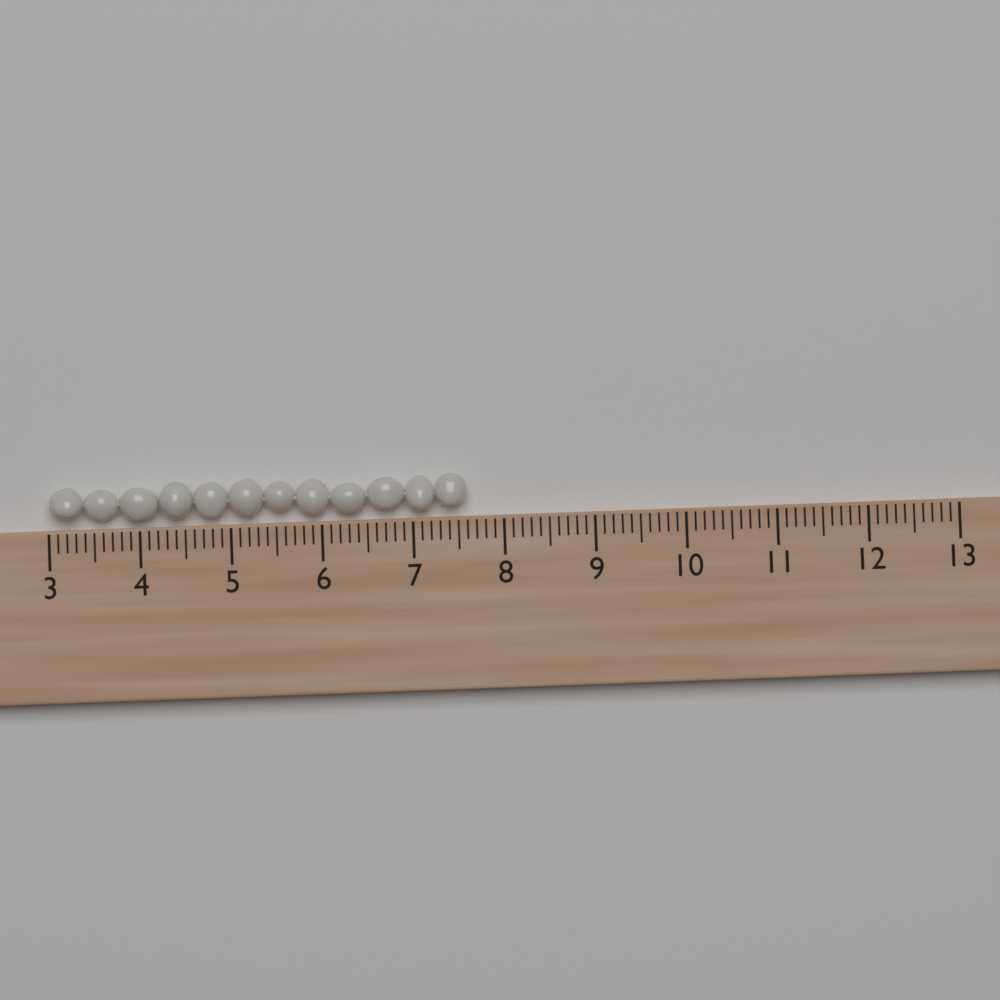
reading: 7.6 (no unit)
